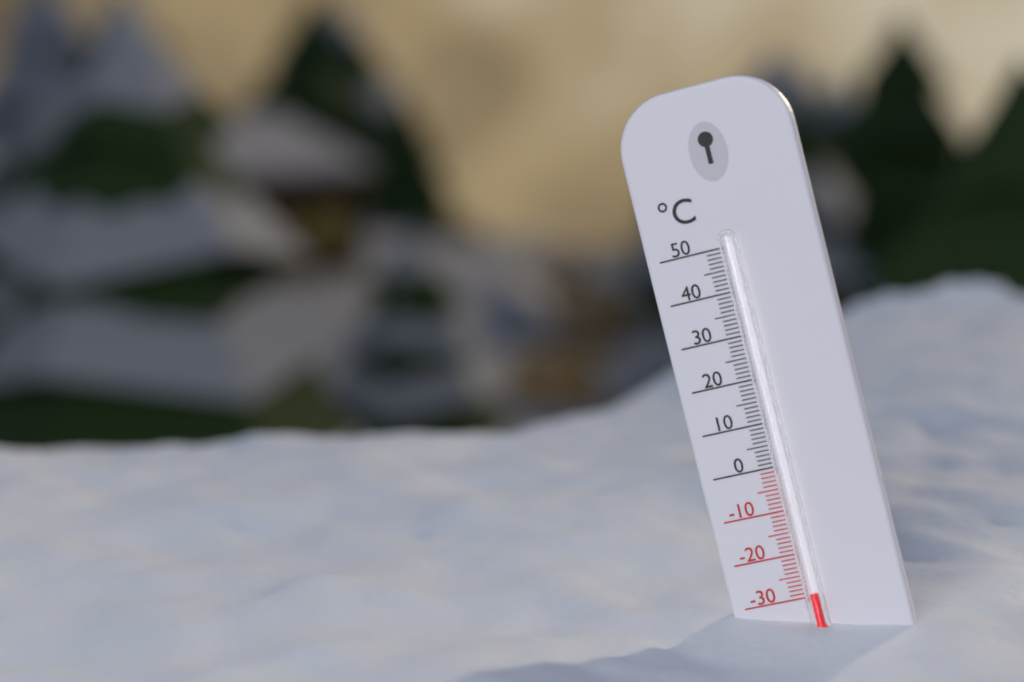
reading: -29 °C
